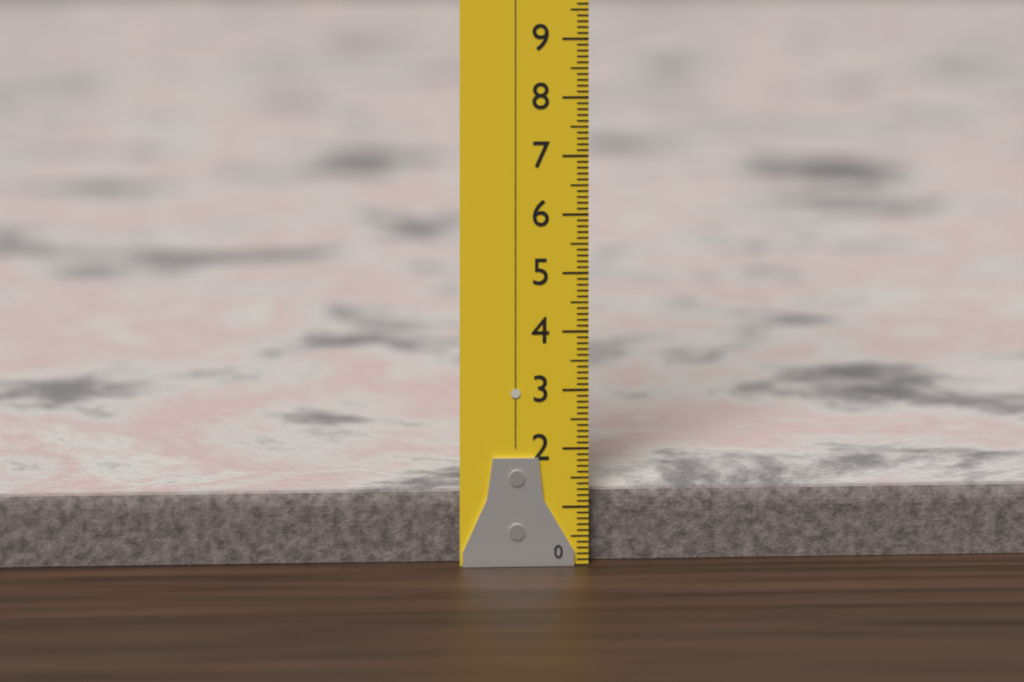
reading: 1.2 (no unit)
